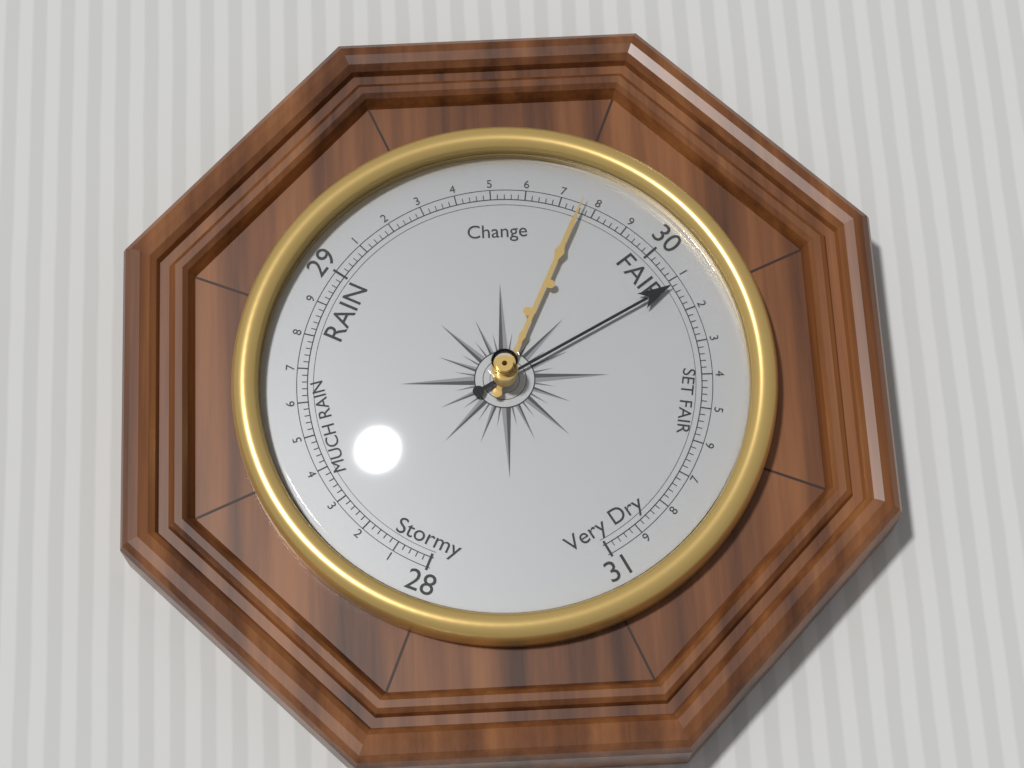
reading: 30.12 (no unit)
